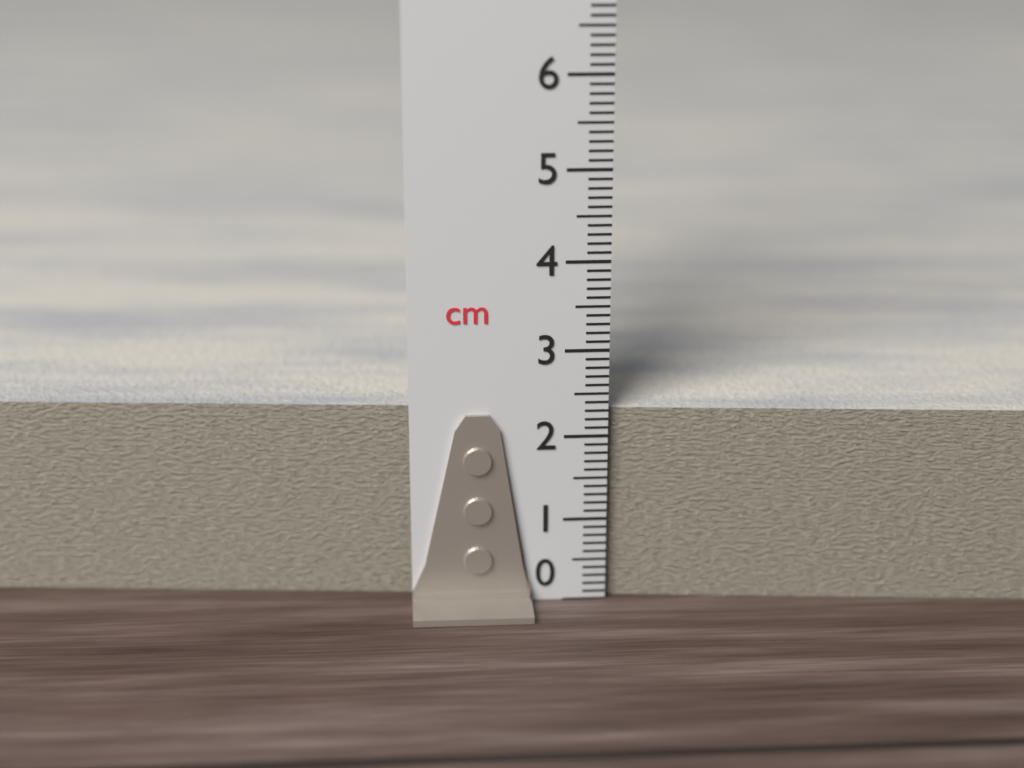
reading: 2.3 cm
